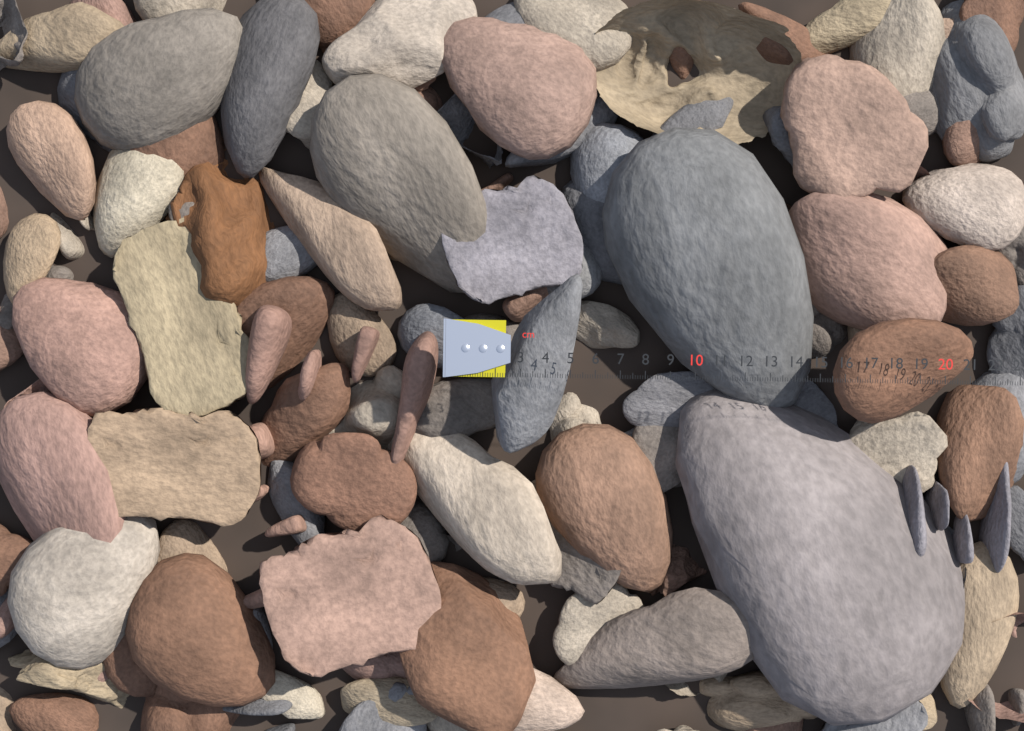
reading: 2.4 cm
